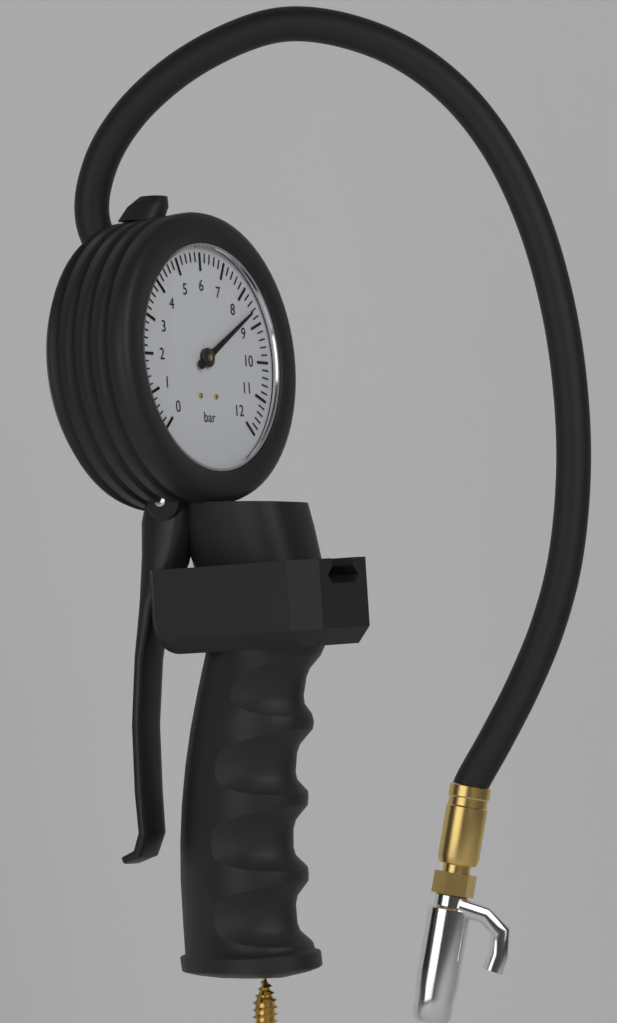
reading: 8.6 bar
